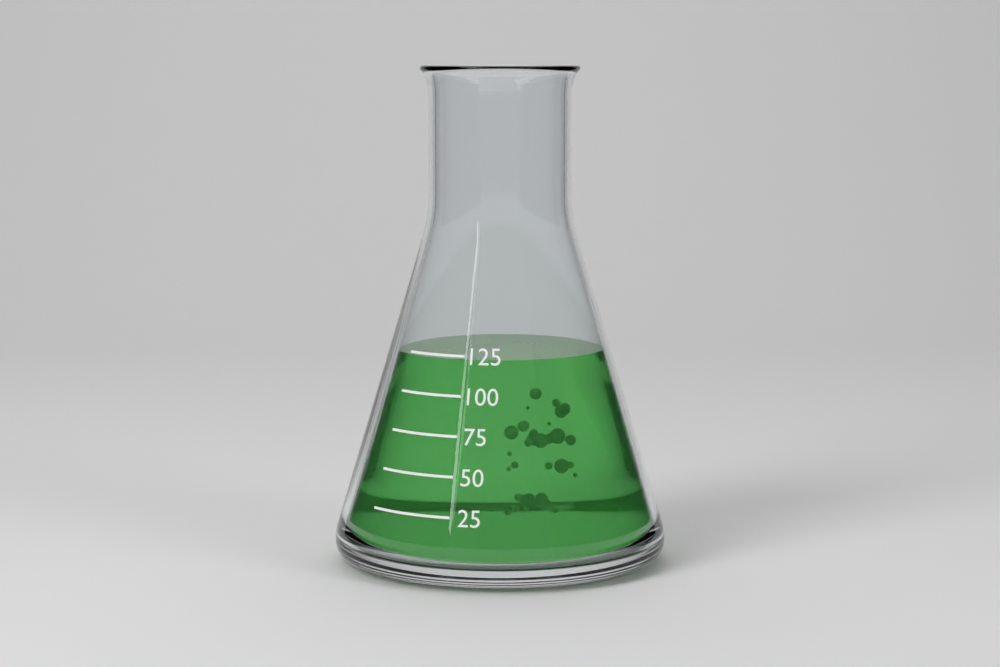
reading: 122 (no unit)
